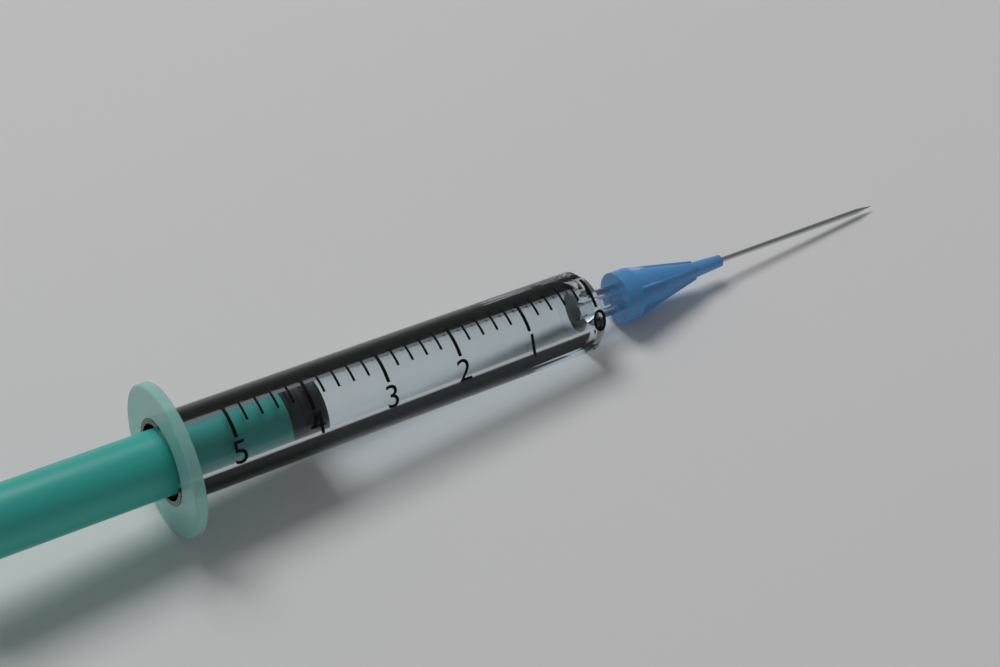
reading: 3.8 (no unit)
